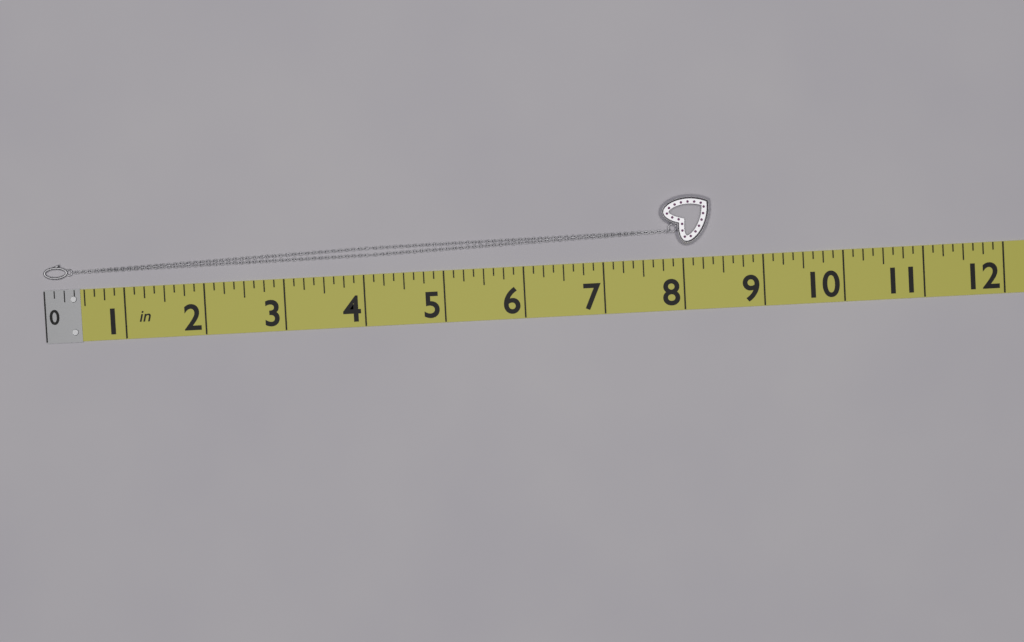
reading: 8.375 in
